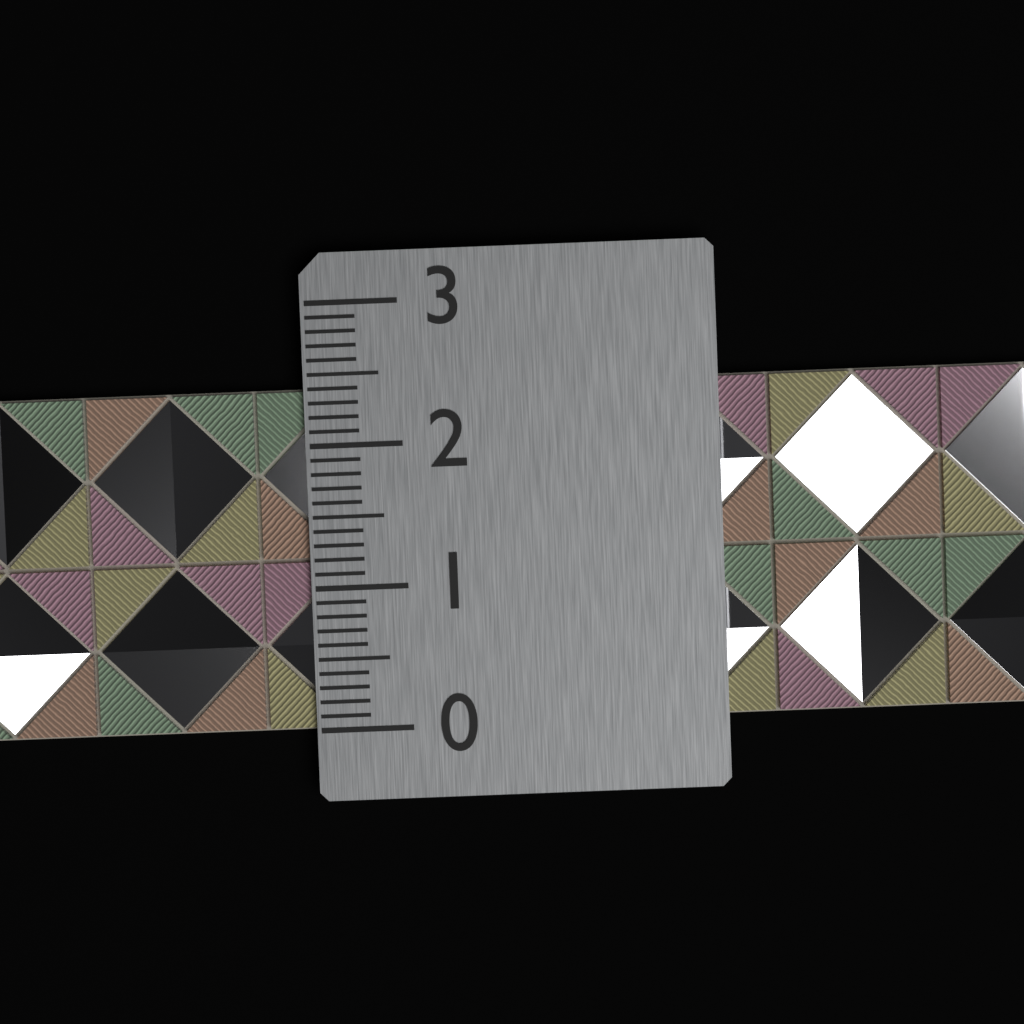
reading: 2.4 (no unit)
